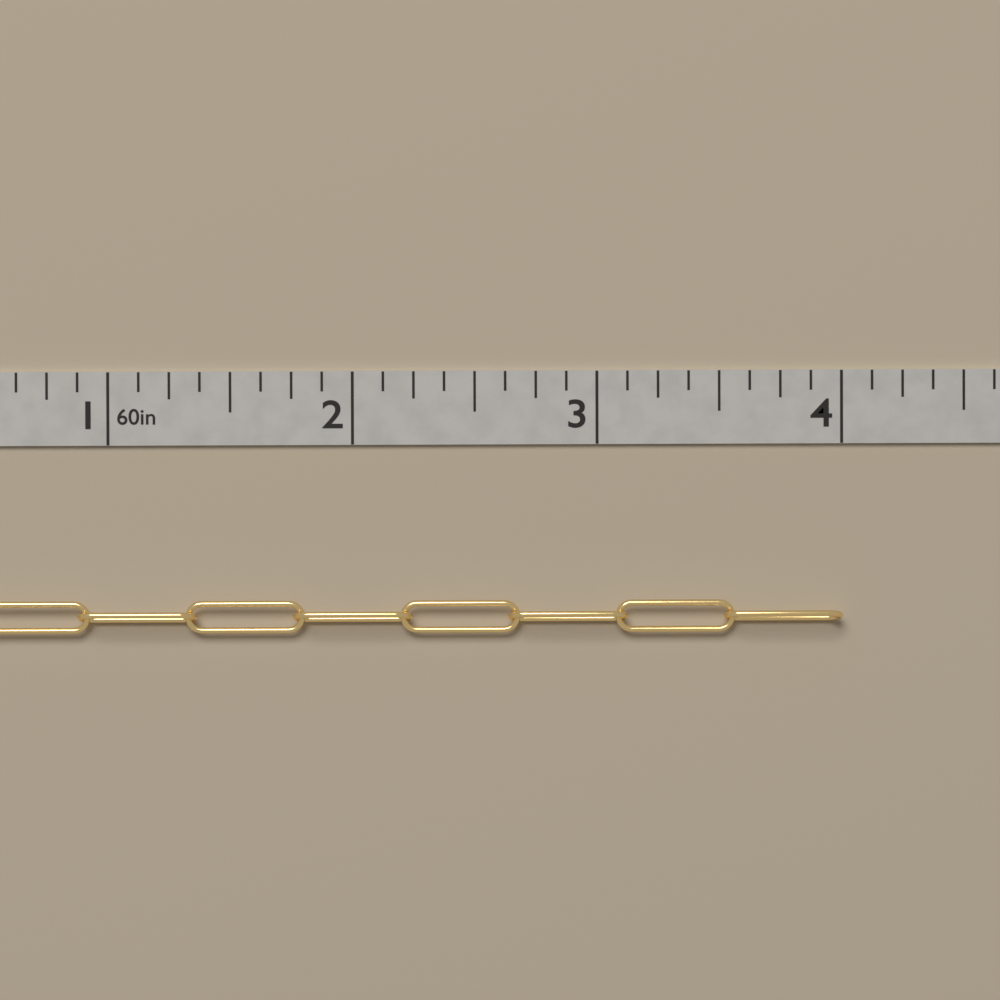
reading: 4.000 in
